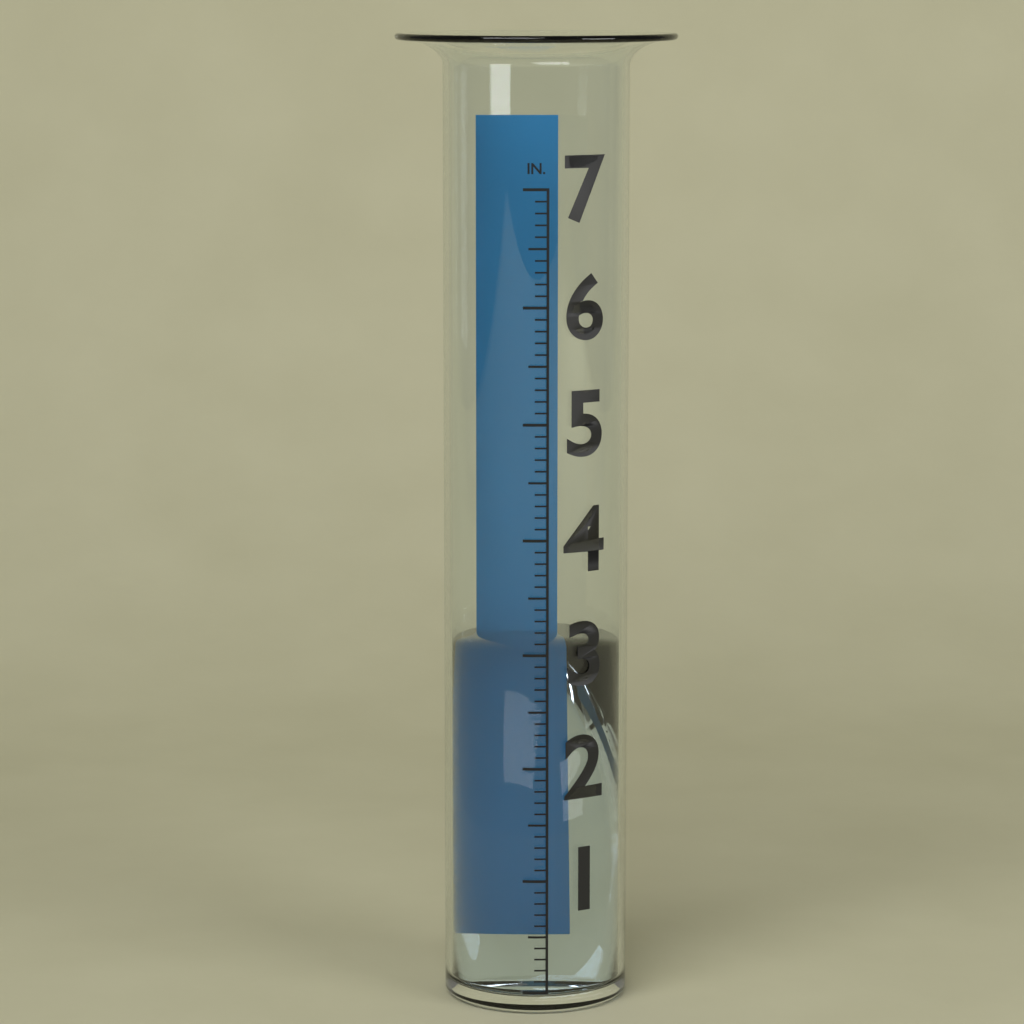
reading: 3.0 in
